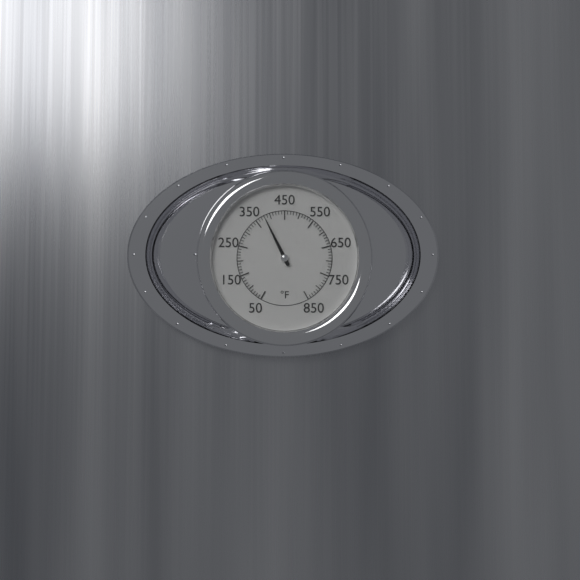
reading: 380 °F
